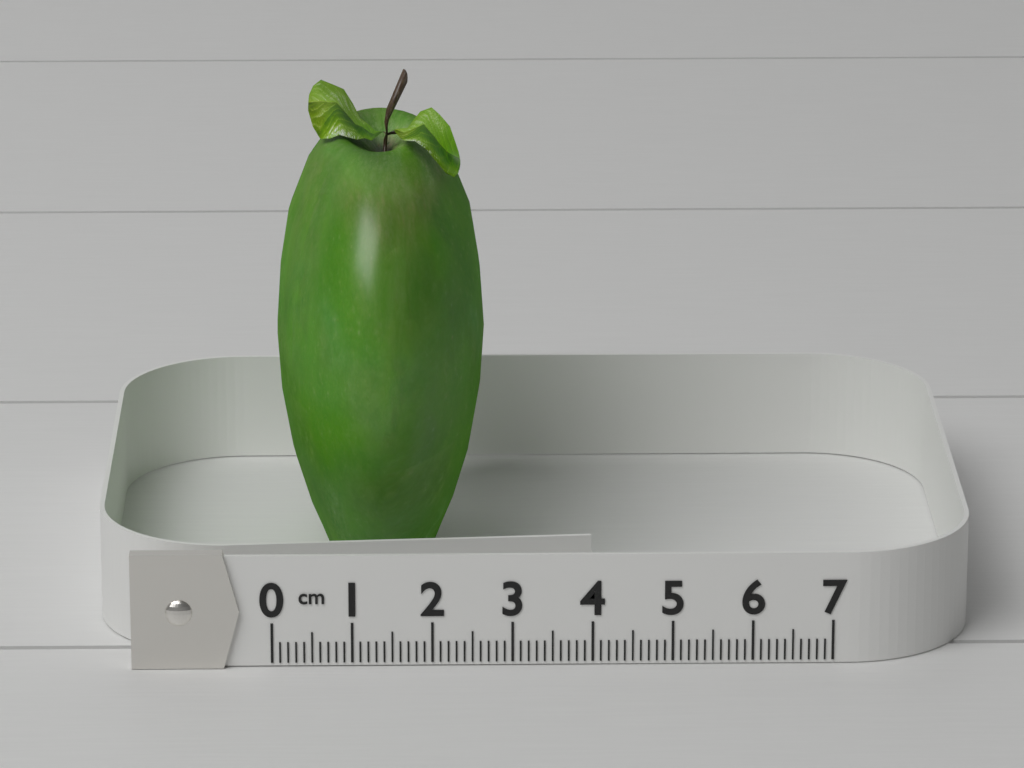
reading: 2.7 cm
